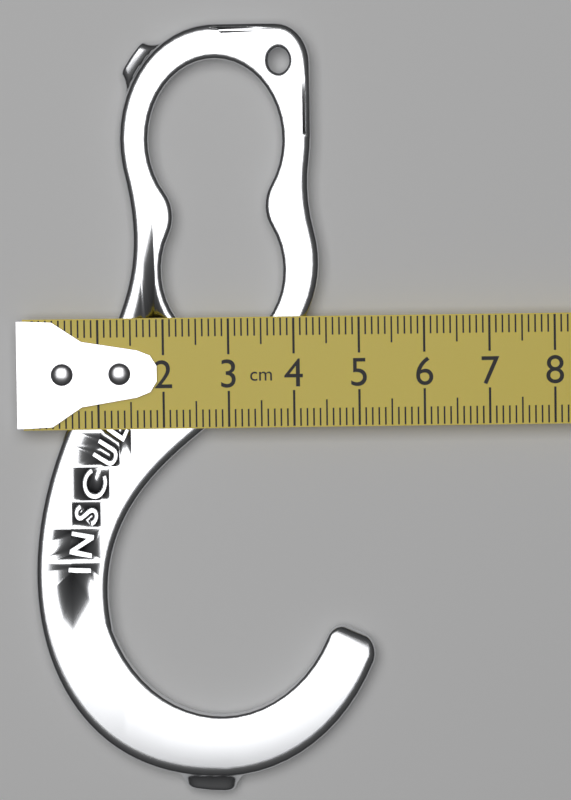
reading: 5.2 cm
